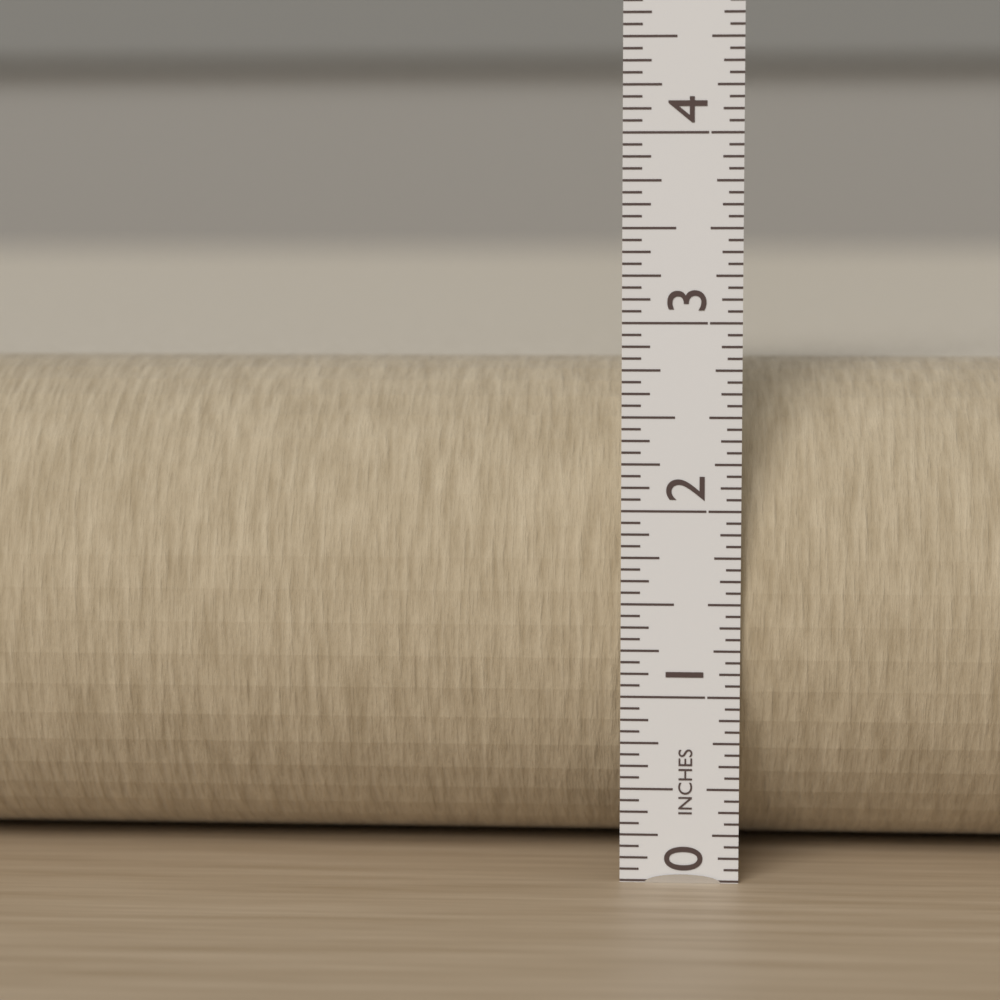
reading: 2.7500 in
